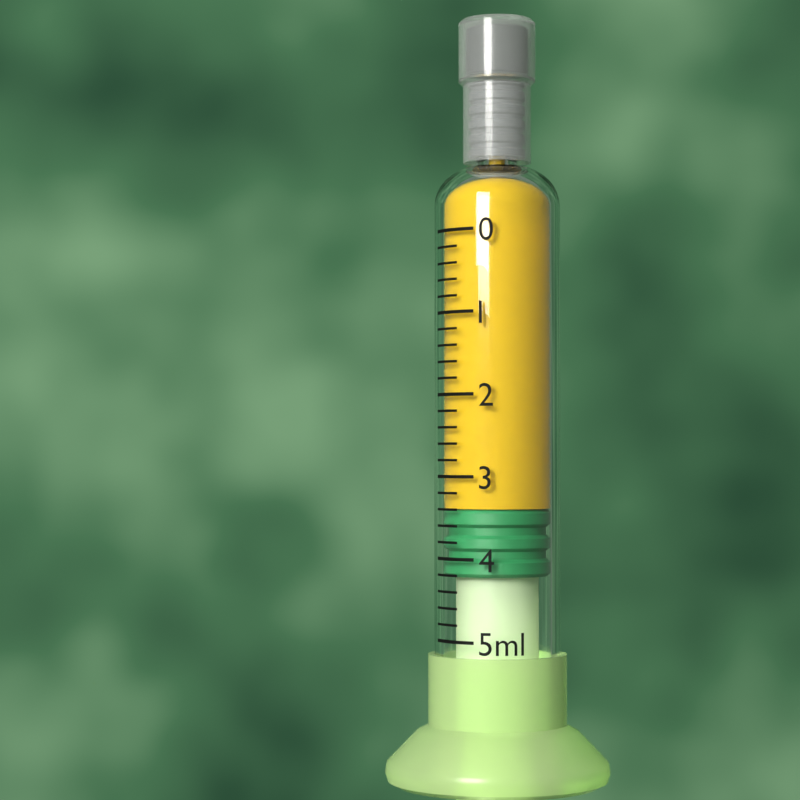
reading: 3.4 ml
